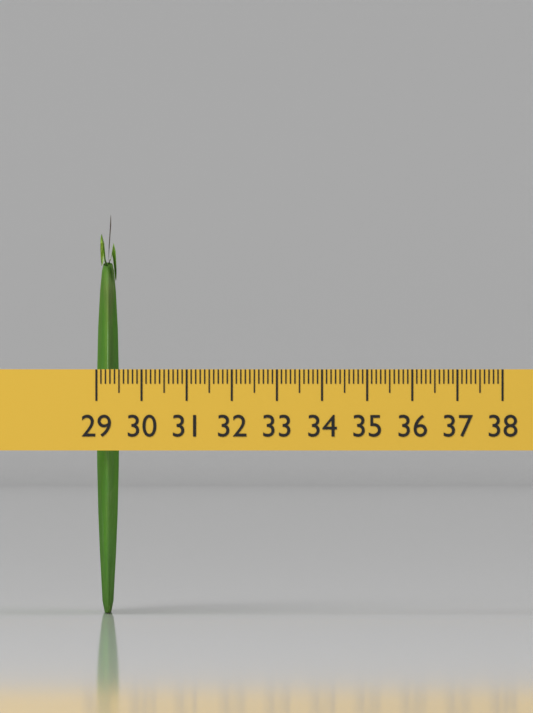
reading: 29.5 (no unit)
